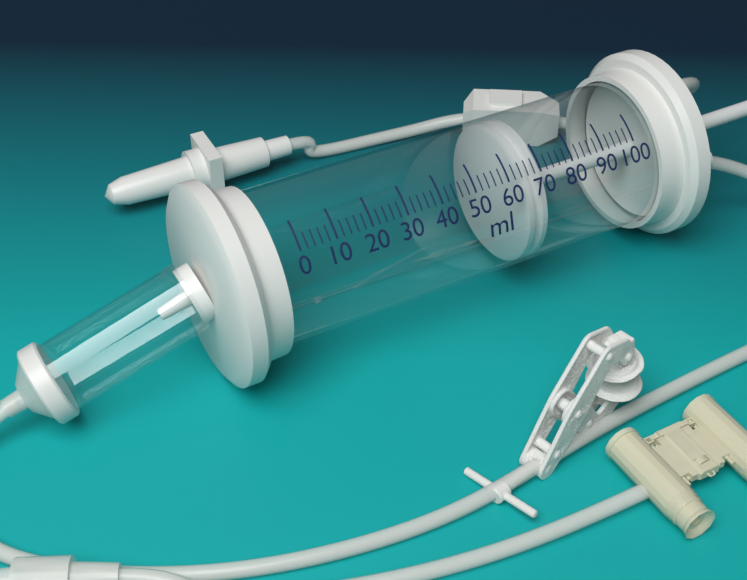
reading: 64 ml
